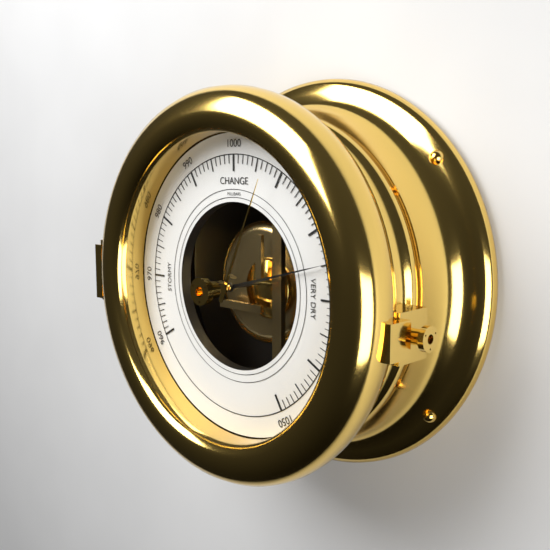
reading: 1025 mbar
